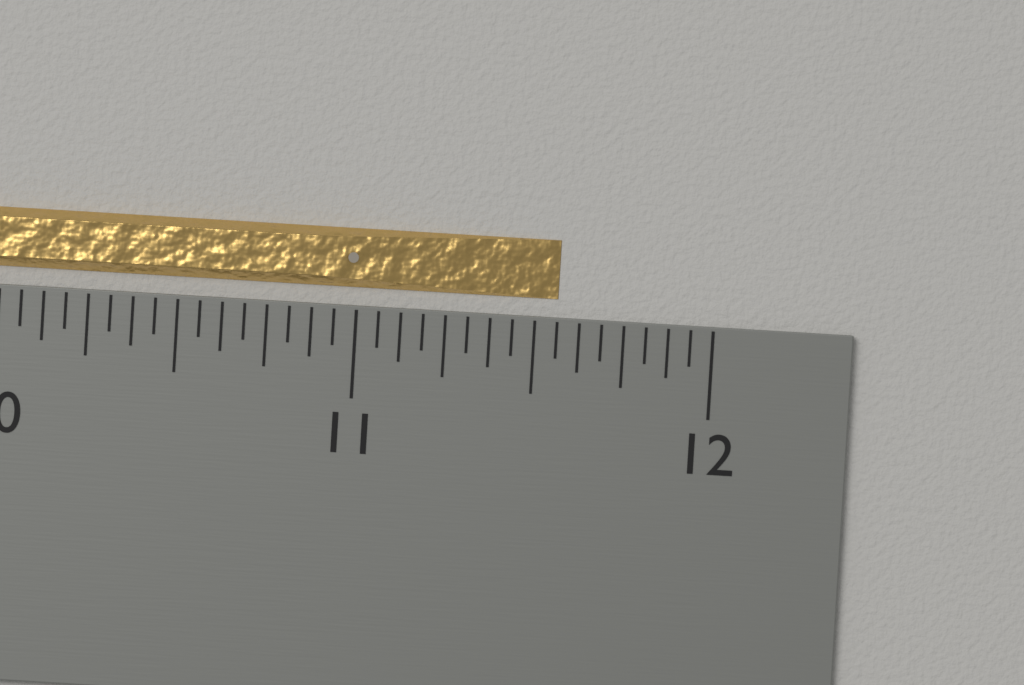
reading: 11.5625 inch
